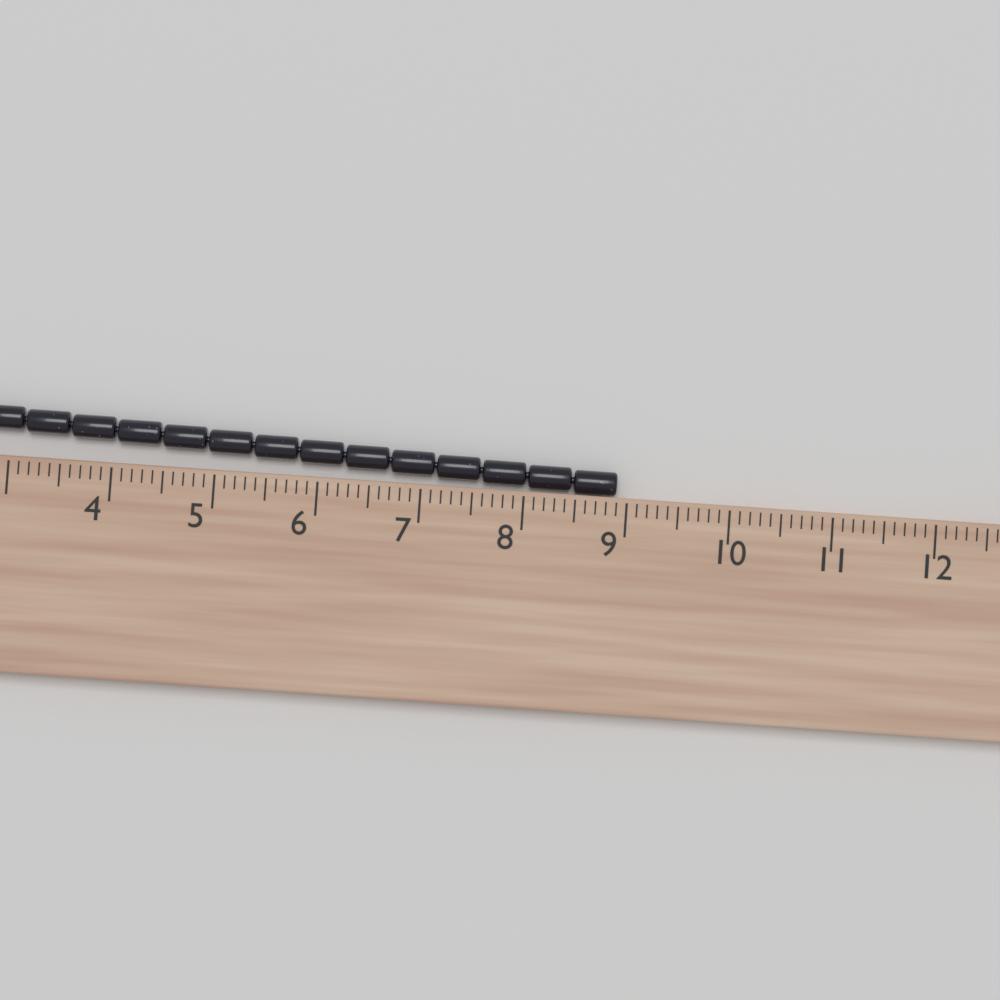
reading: 8.9 cm
